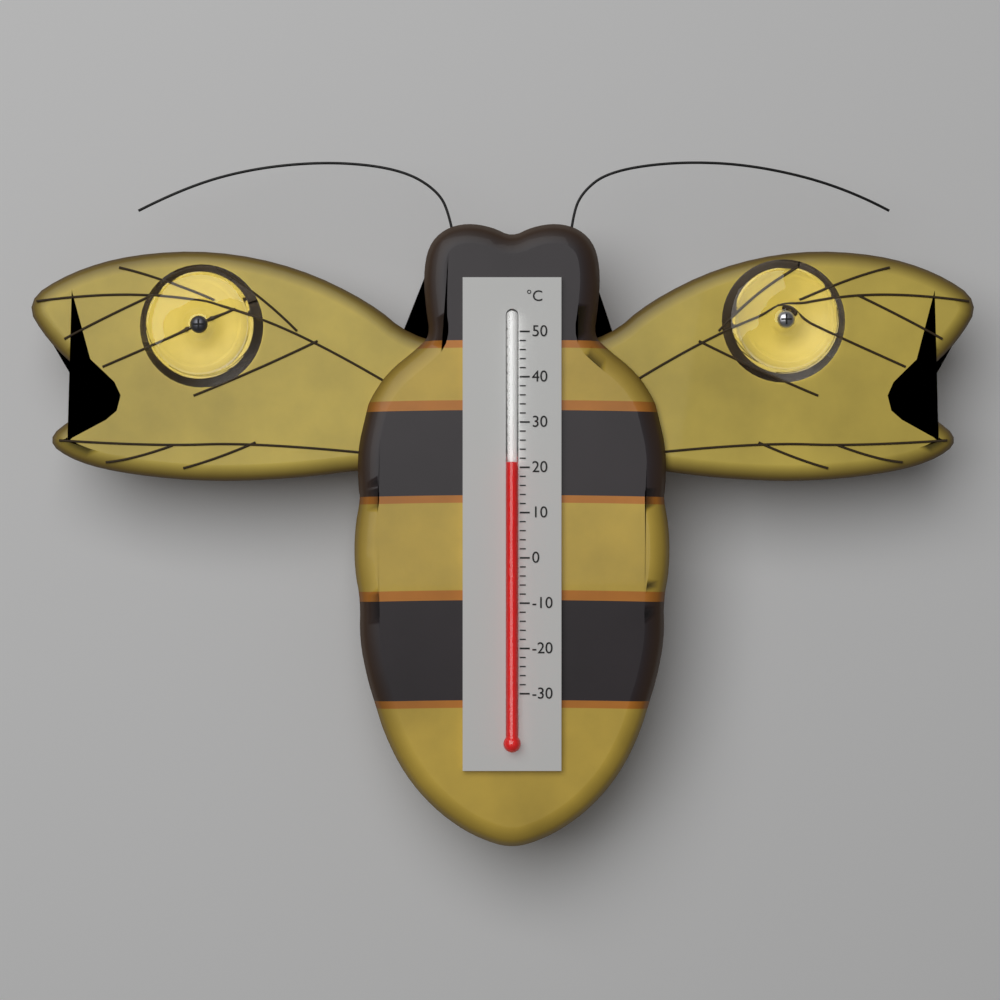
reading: 21 °C
